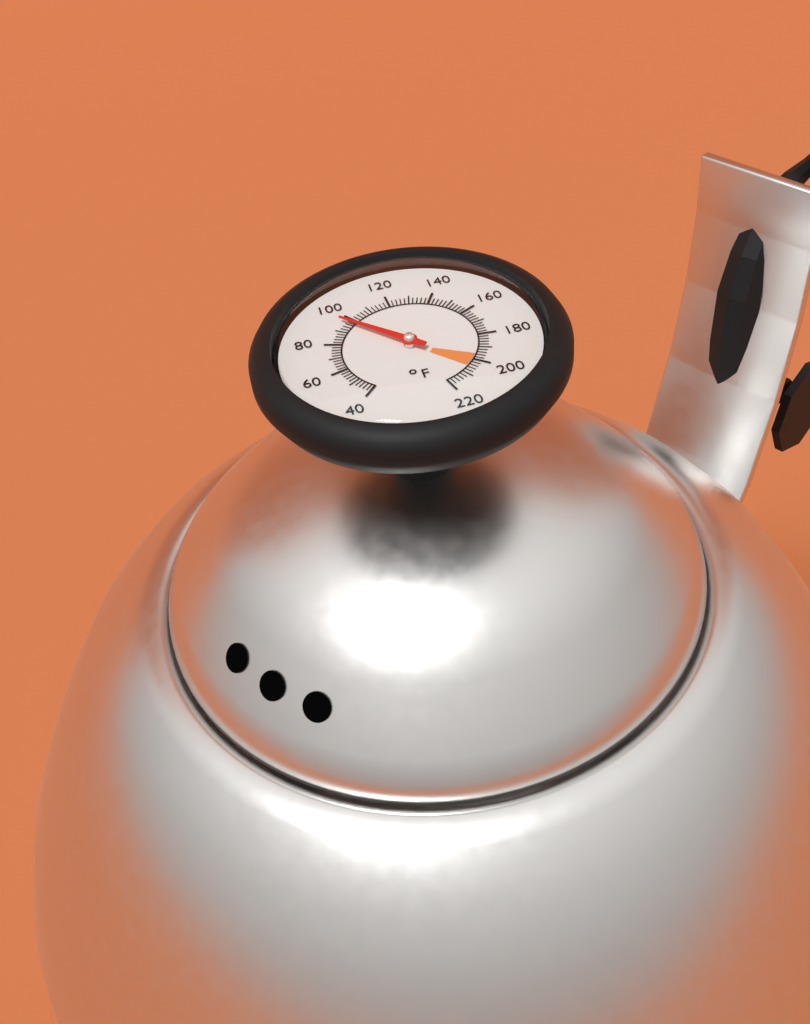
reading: 96 °F
